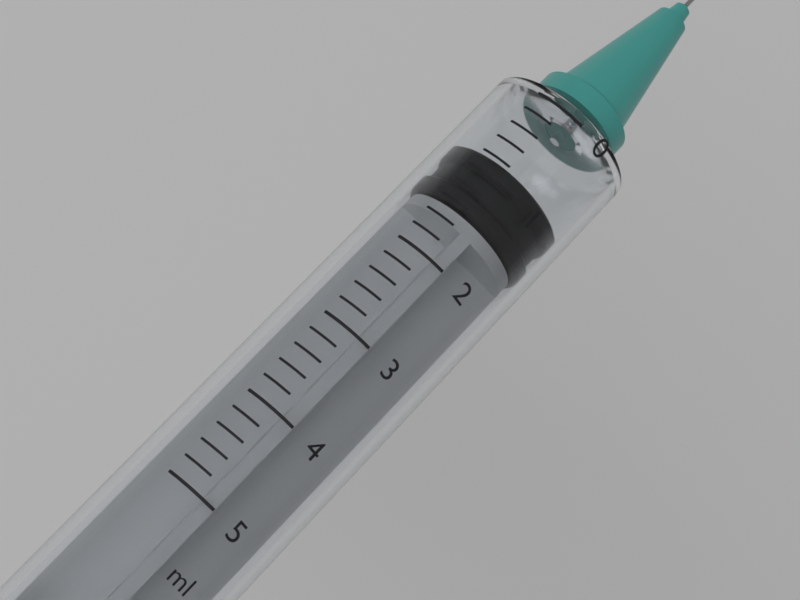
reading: 0.8 ml
